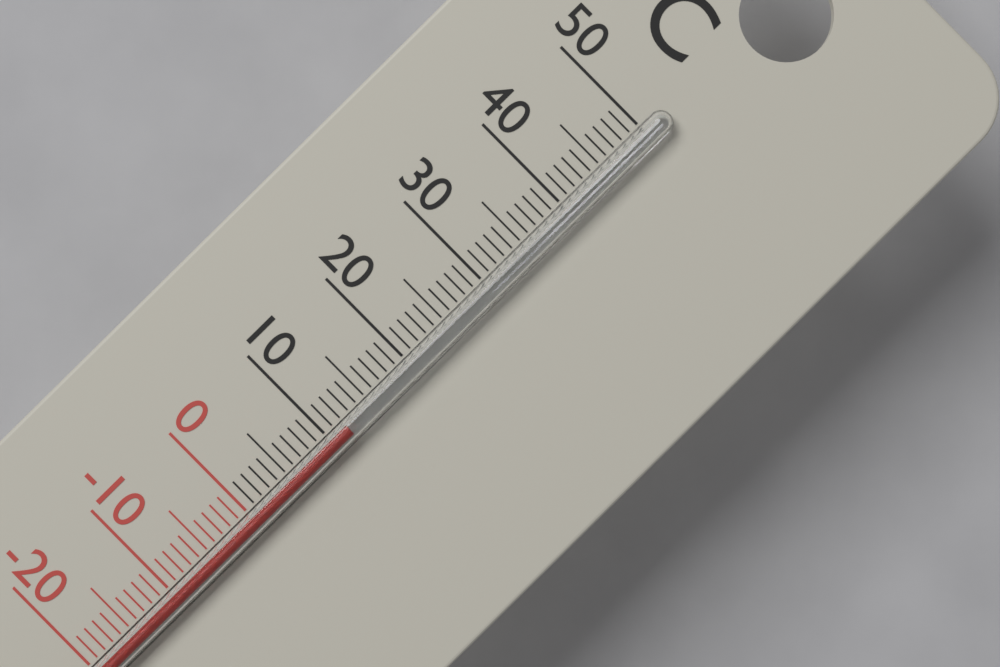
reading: 12 °C
